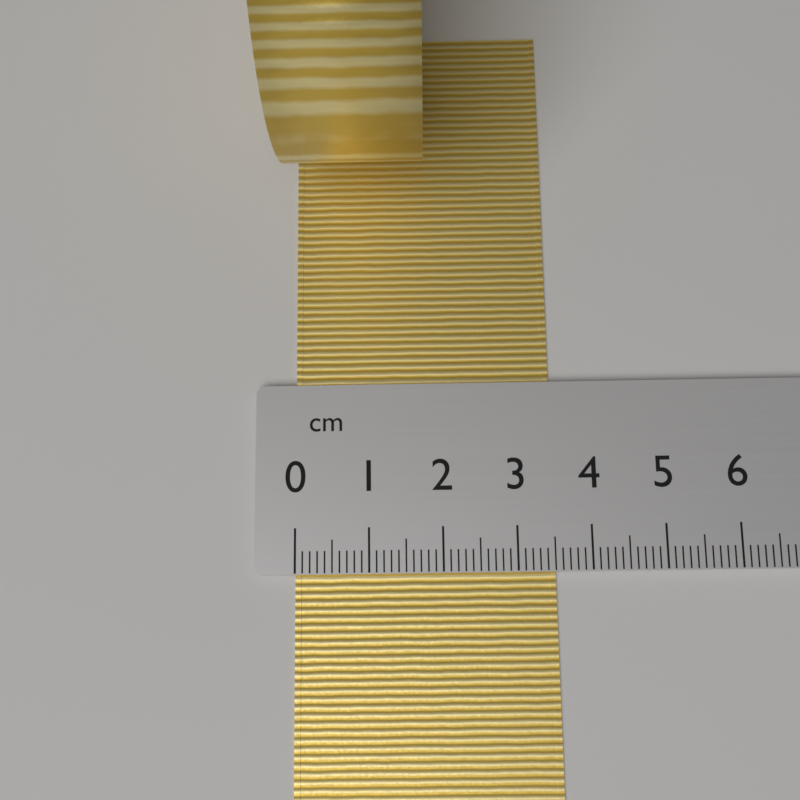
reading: 3.5 cm
